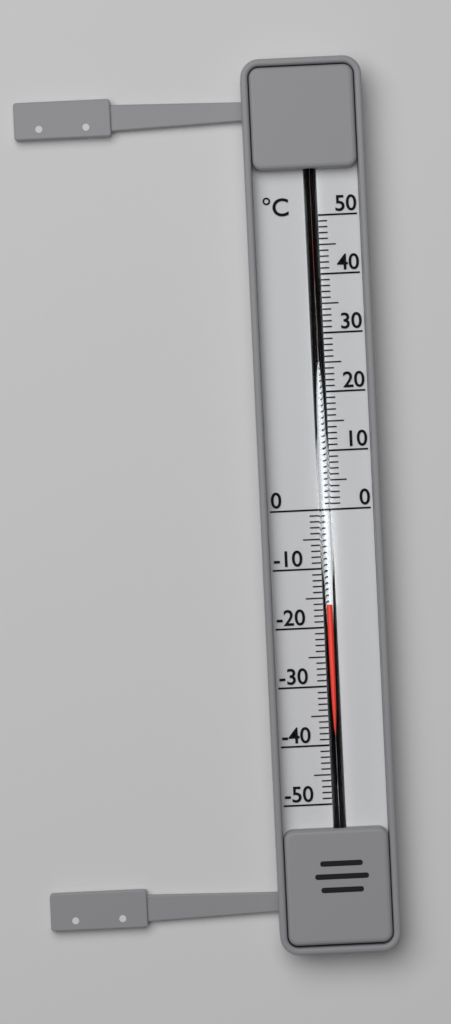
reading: -16 °C
